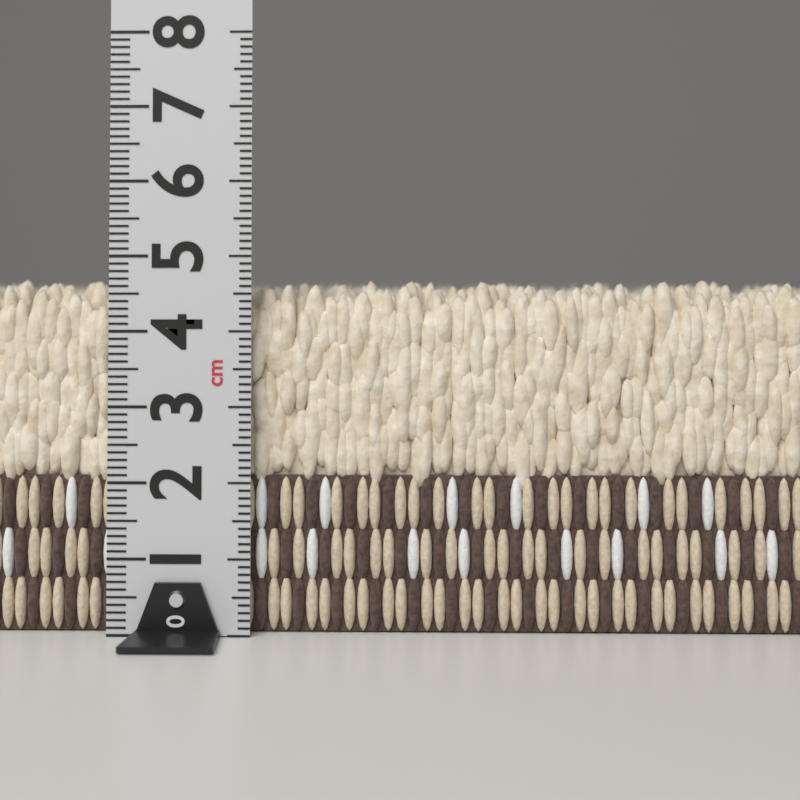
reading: 4.7 cm
